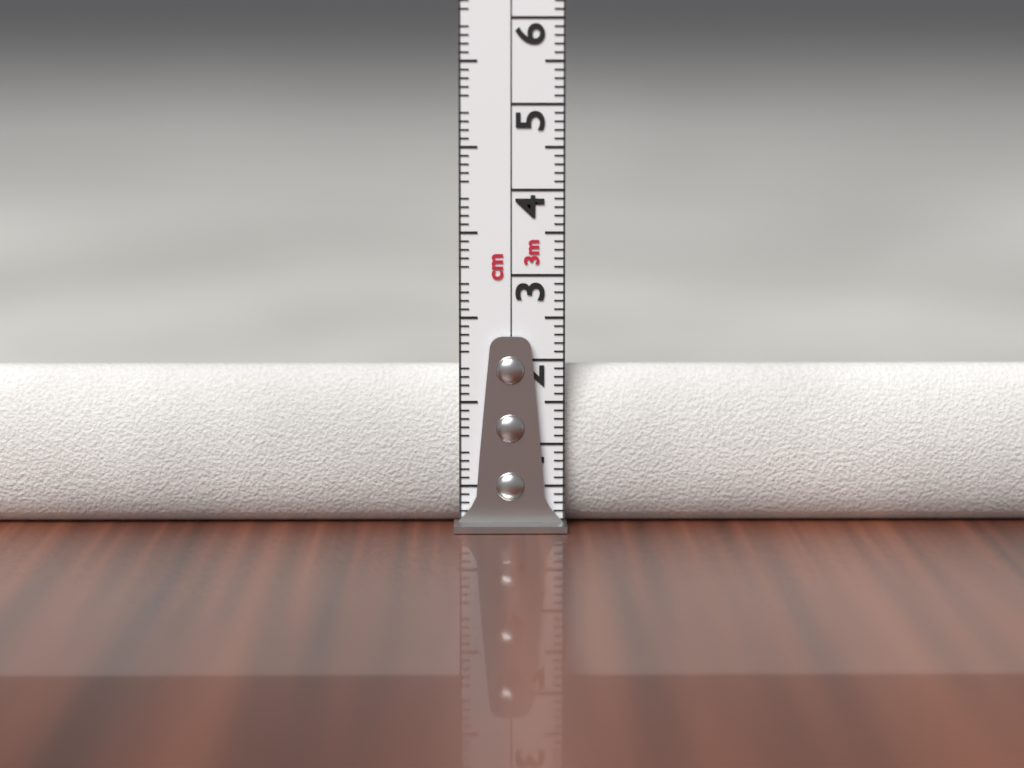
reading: 1.9 cm
